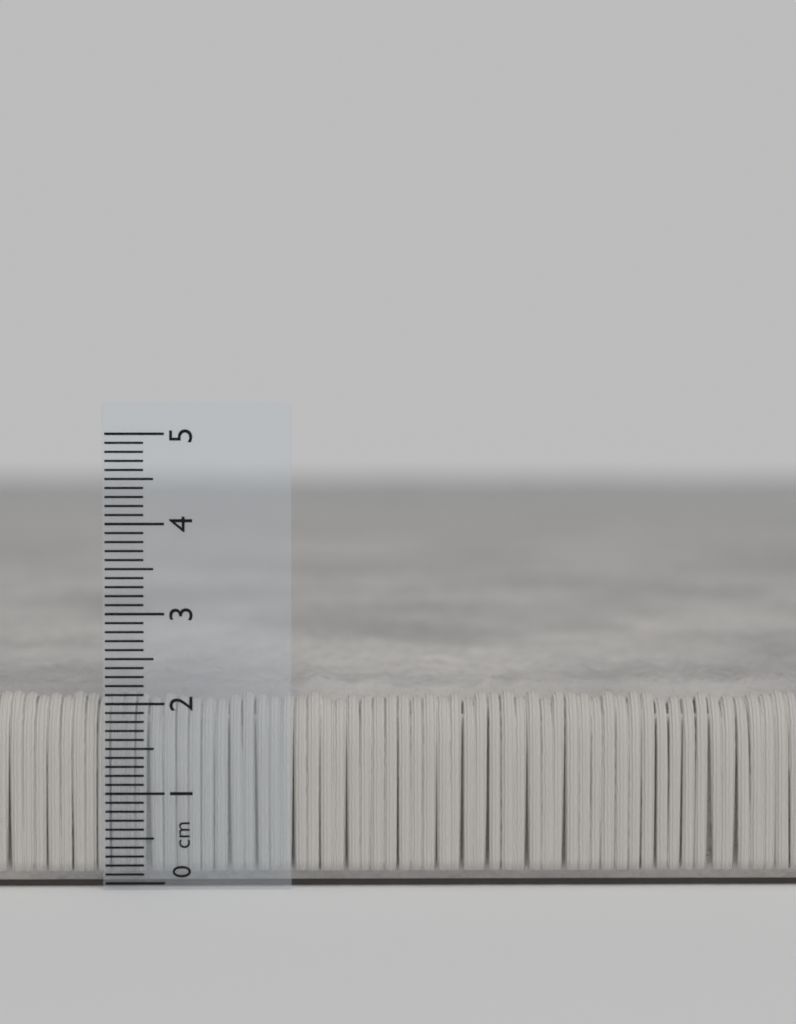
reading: 2.3 cm
